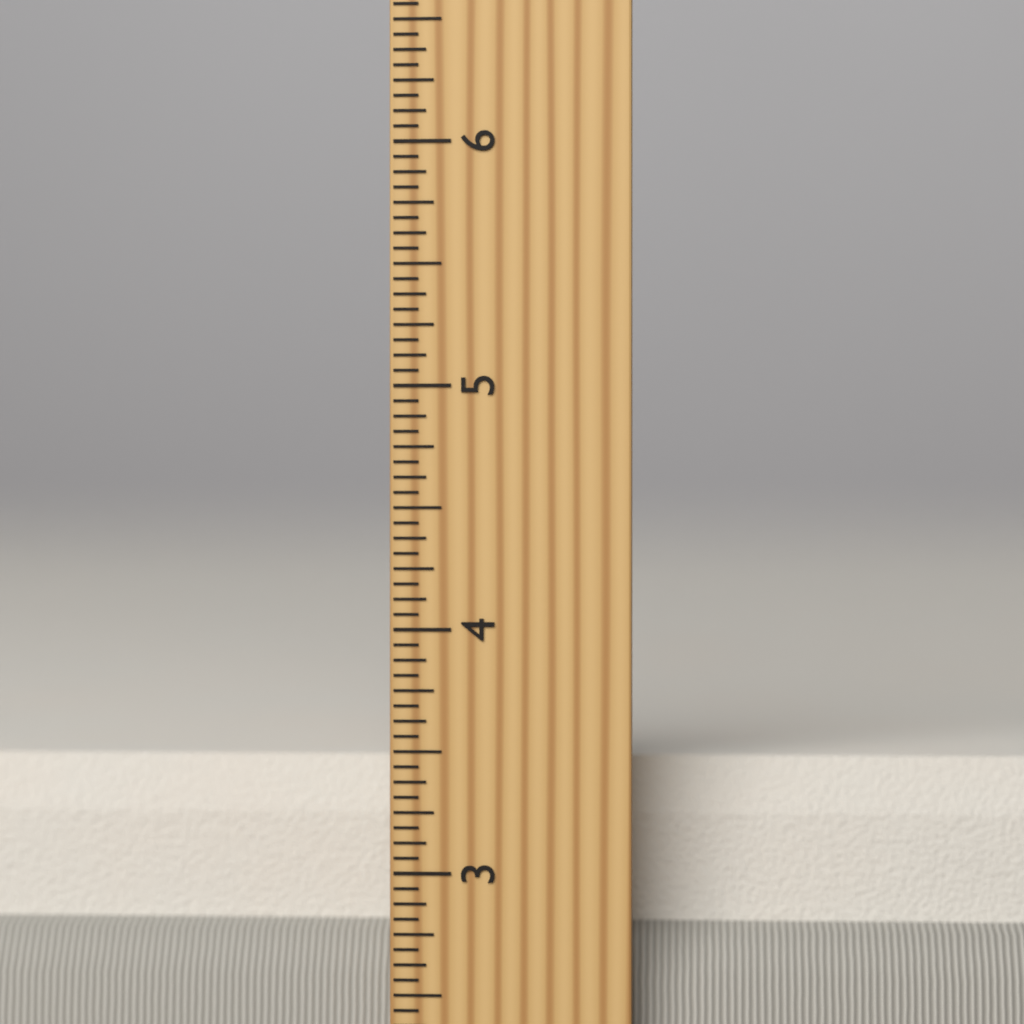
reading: 3.4375 inch
